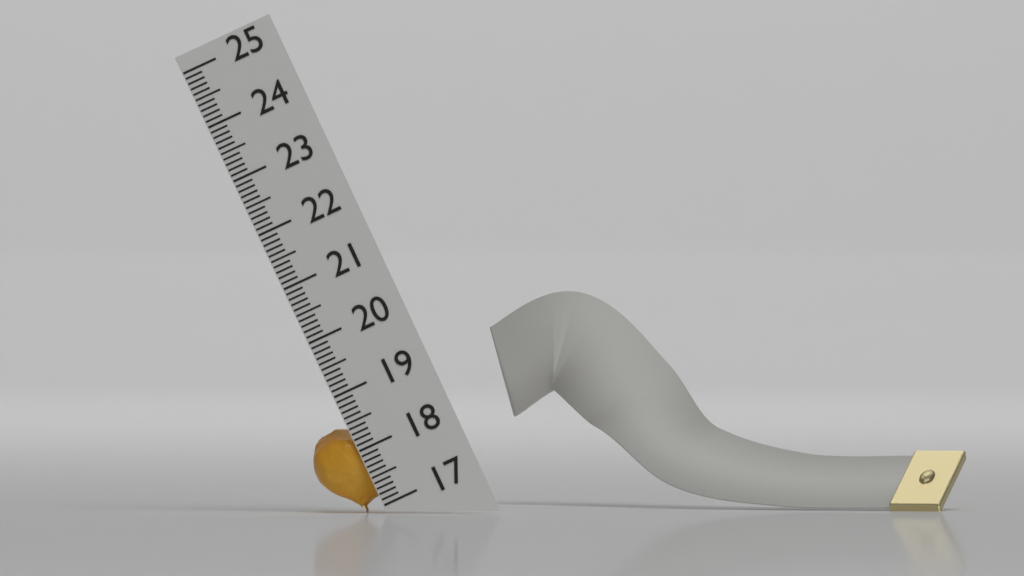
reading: 18.5 (no unit)
